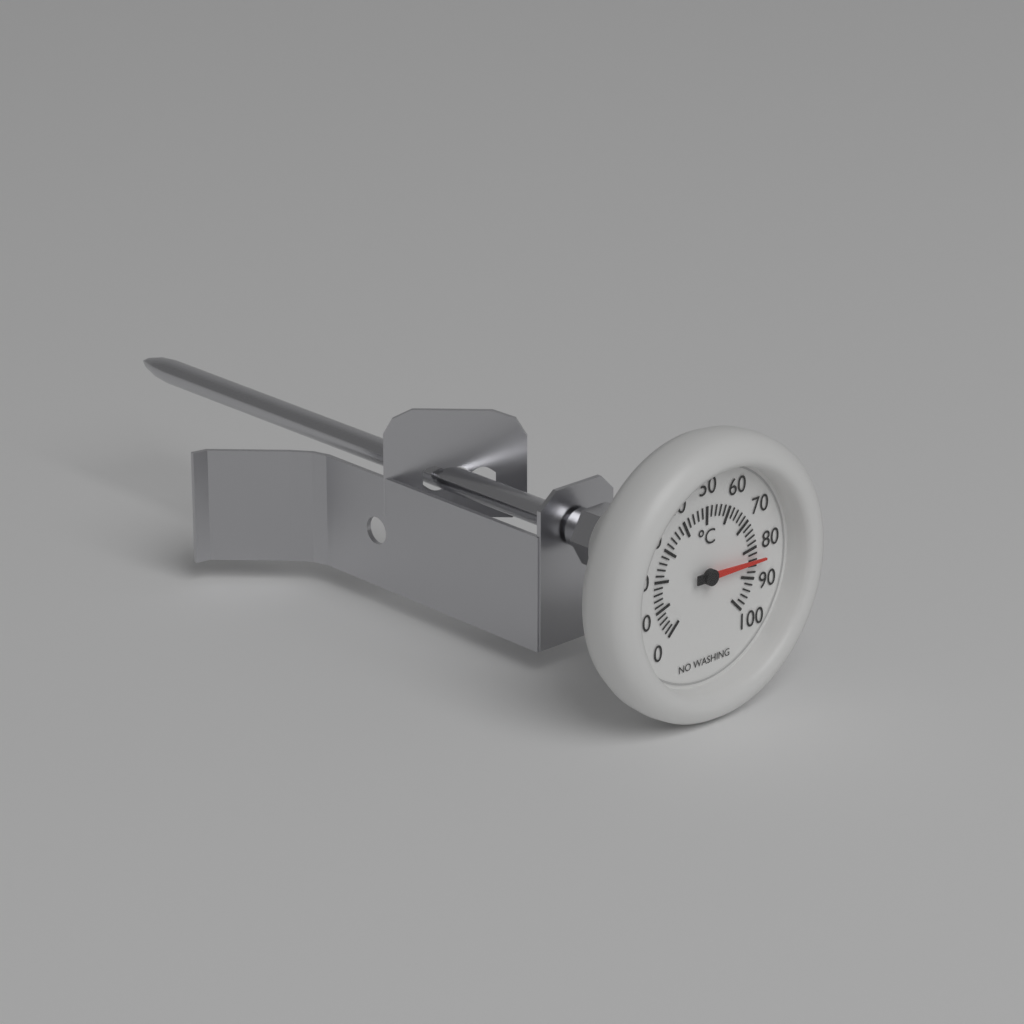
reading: 84 °C
